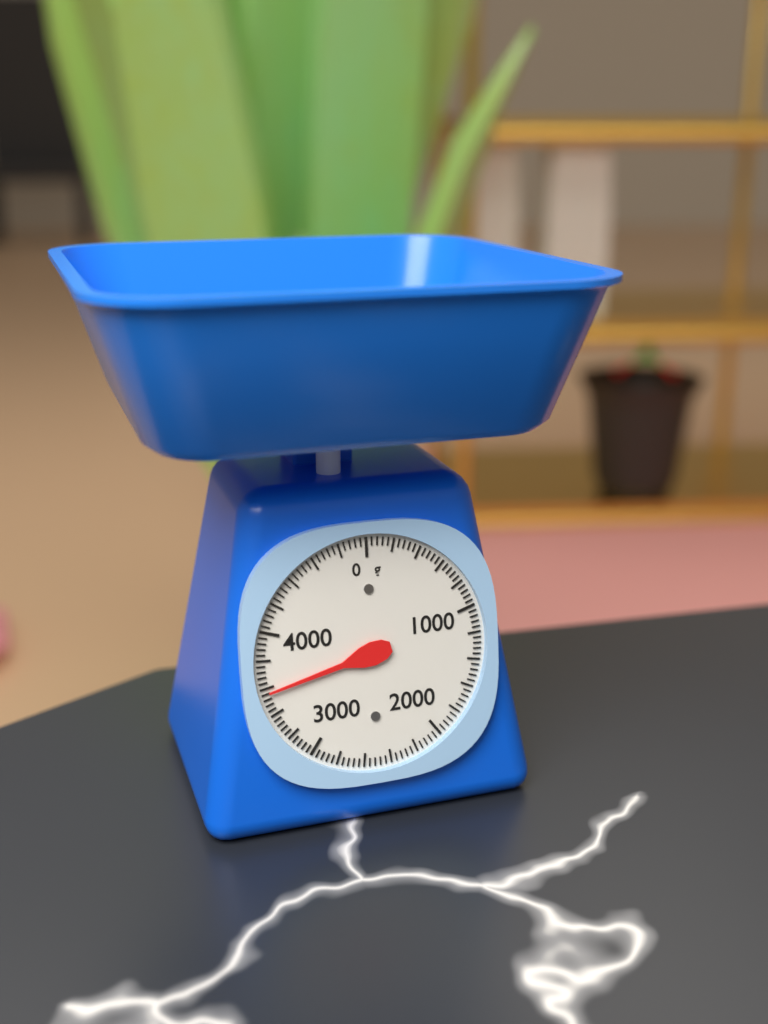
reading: 3560 g
